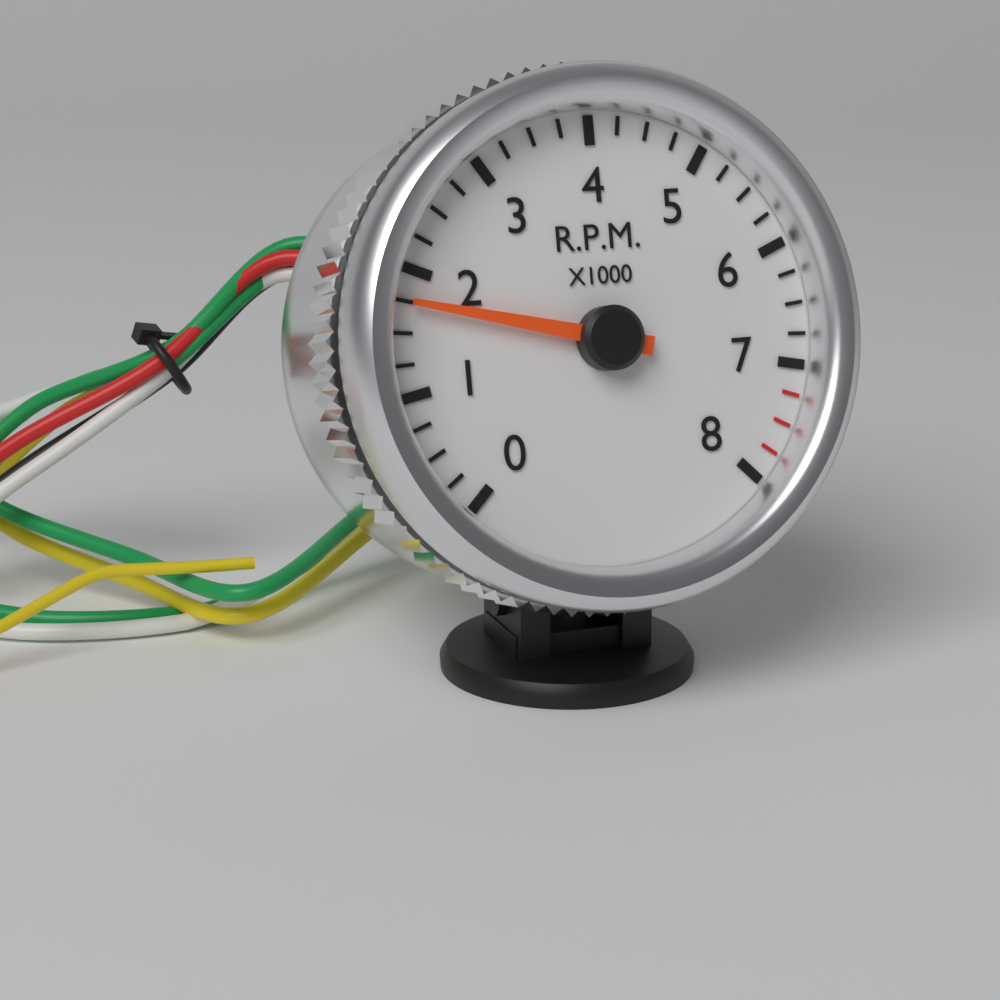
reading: 1750 RPM
